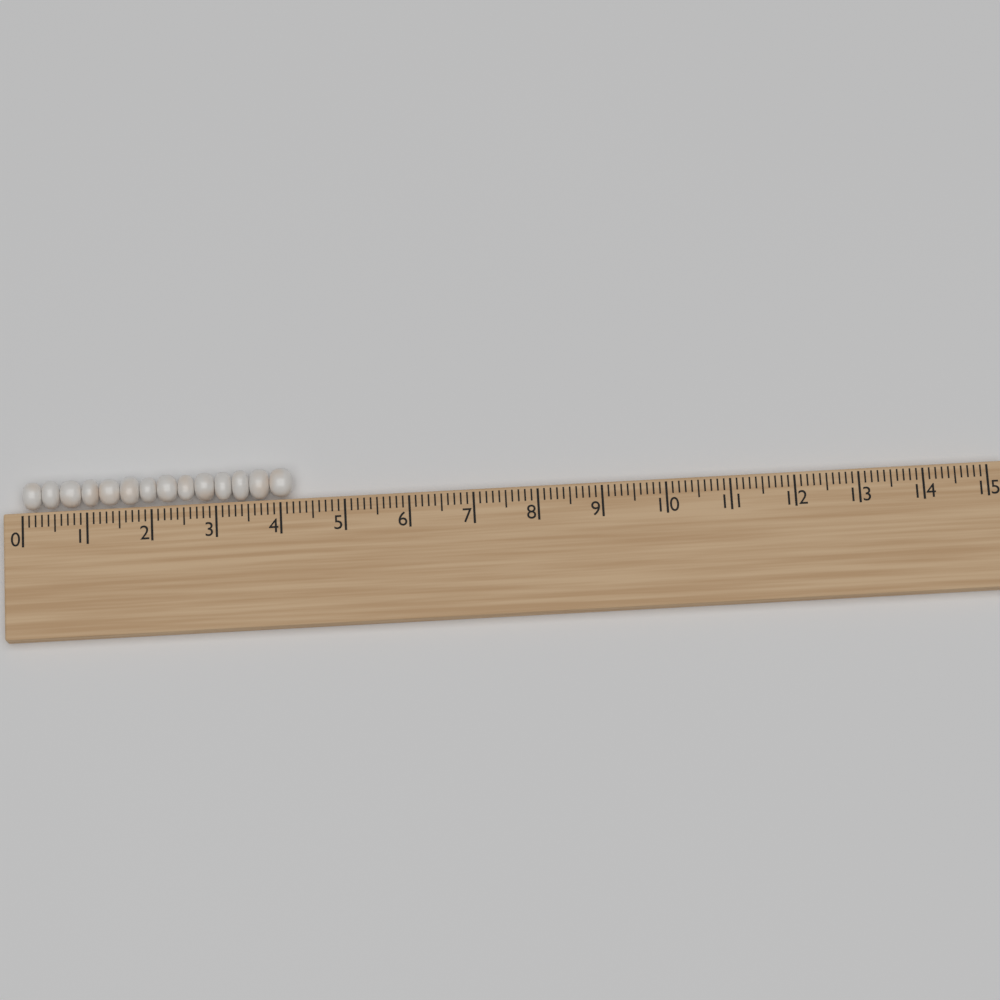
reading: 4.2 (no unit)
